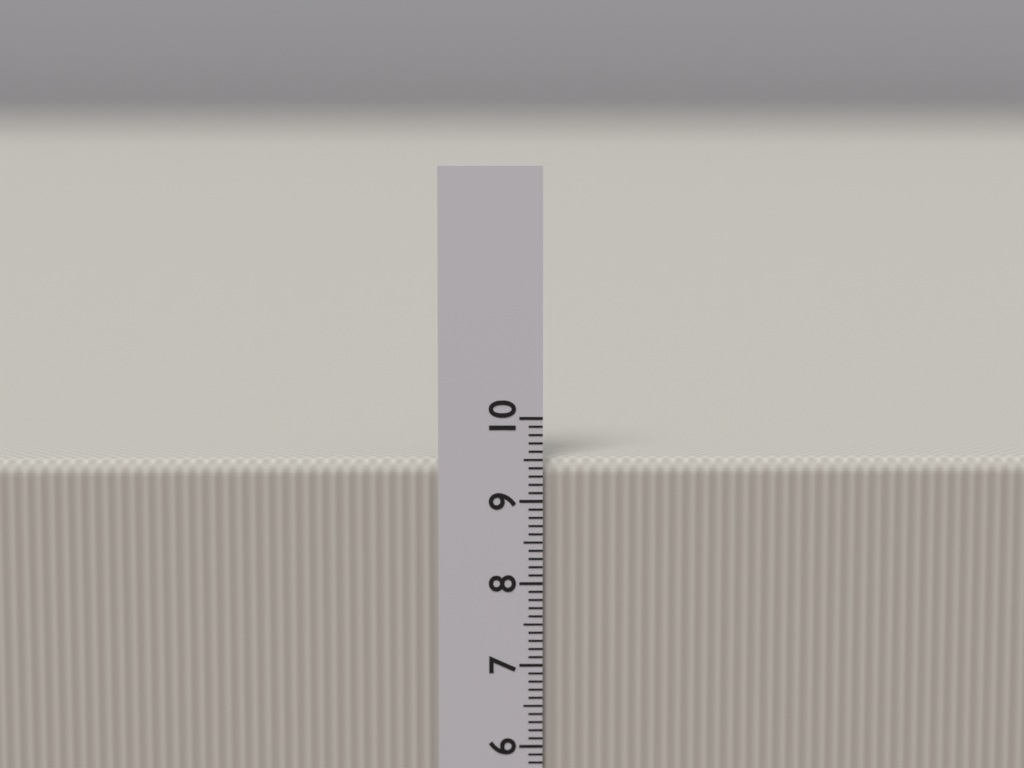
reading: 9.5 cm
